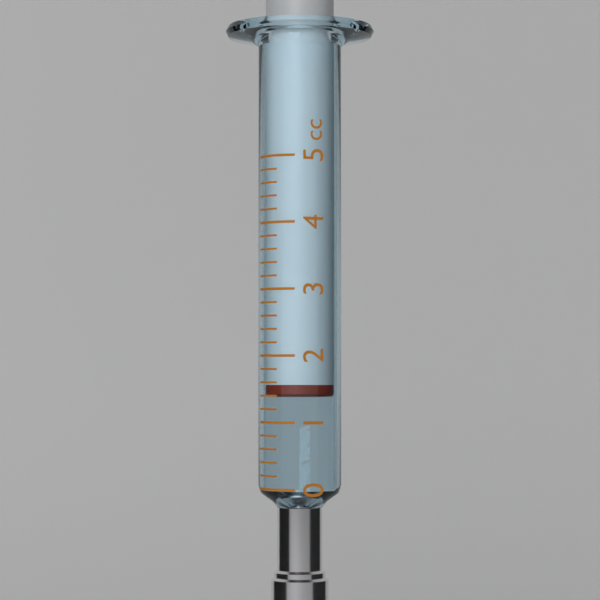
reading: 1.4 cc
